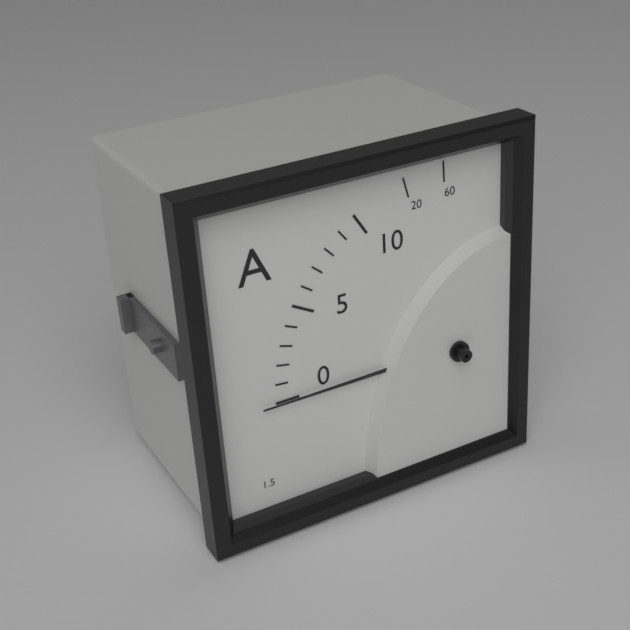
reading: 0 A
